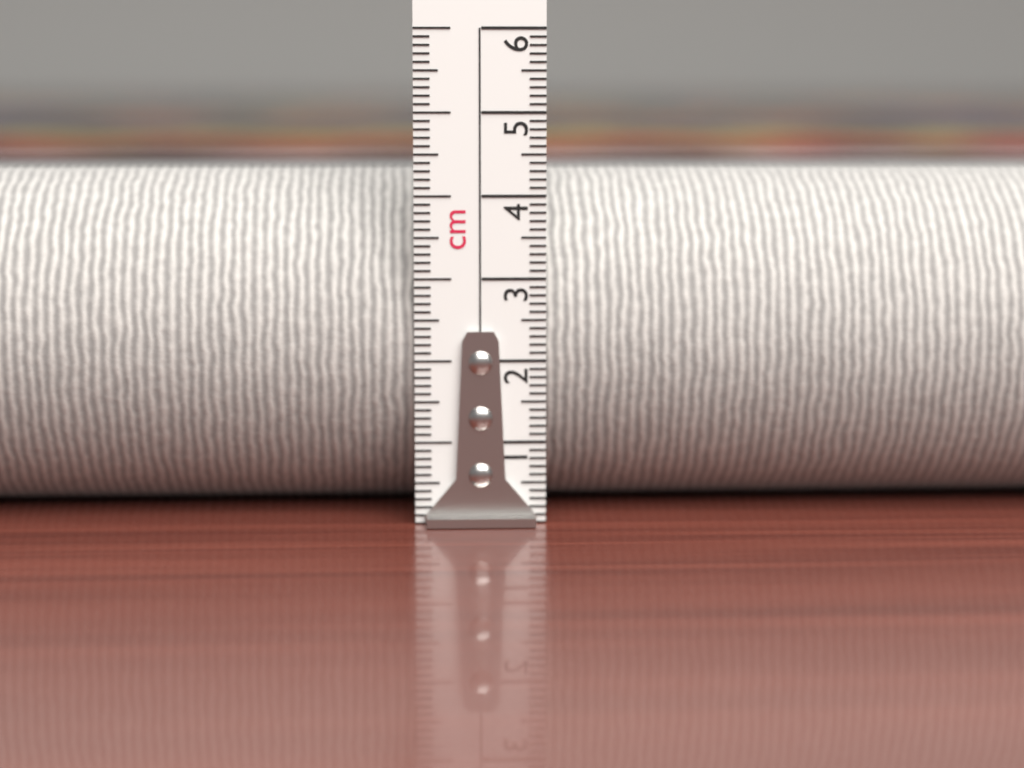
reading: 4.3 cm
